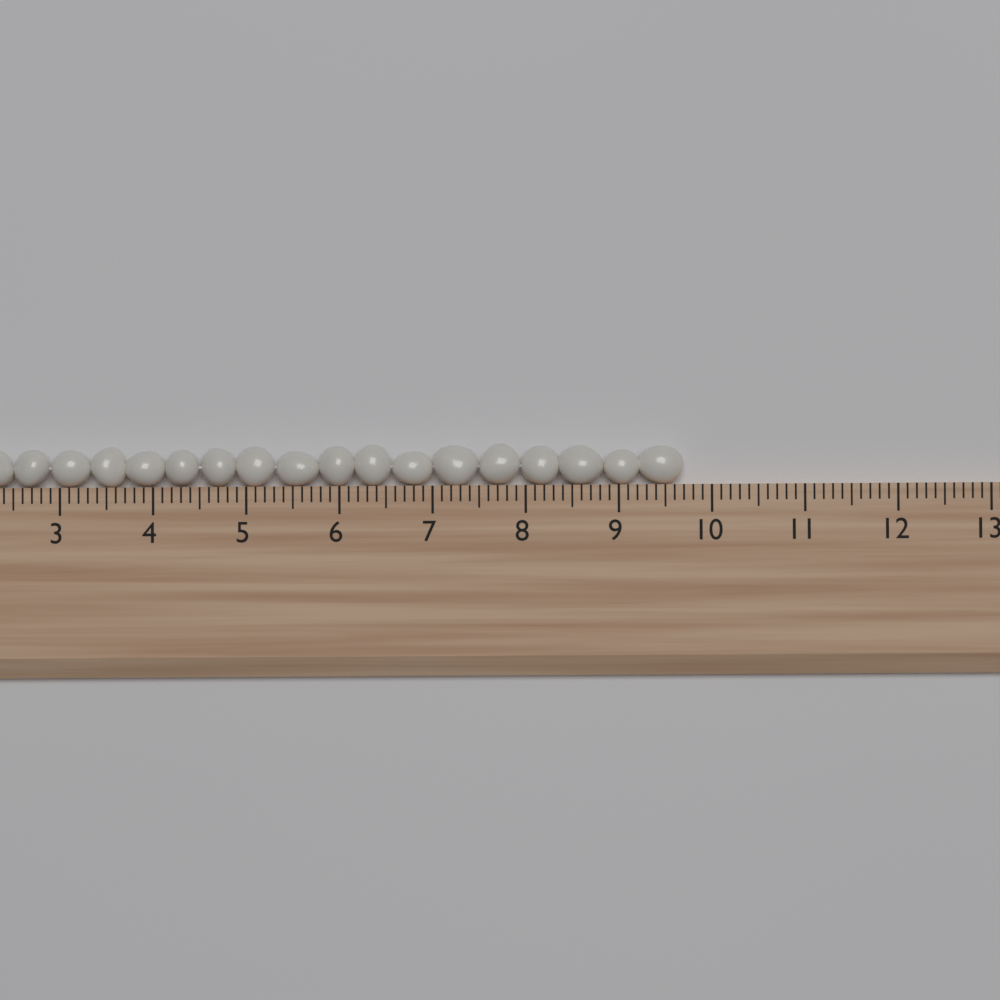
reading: 9.7 (no unit)
